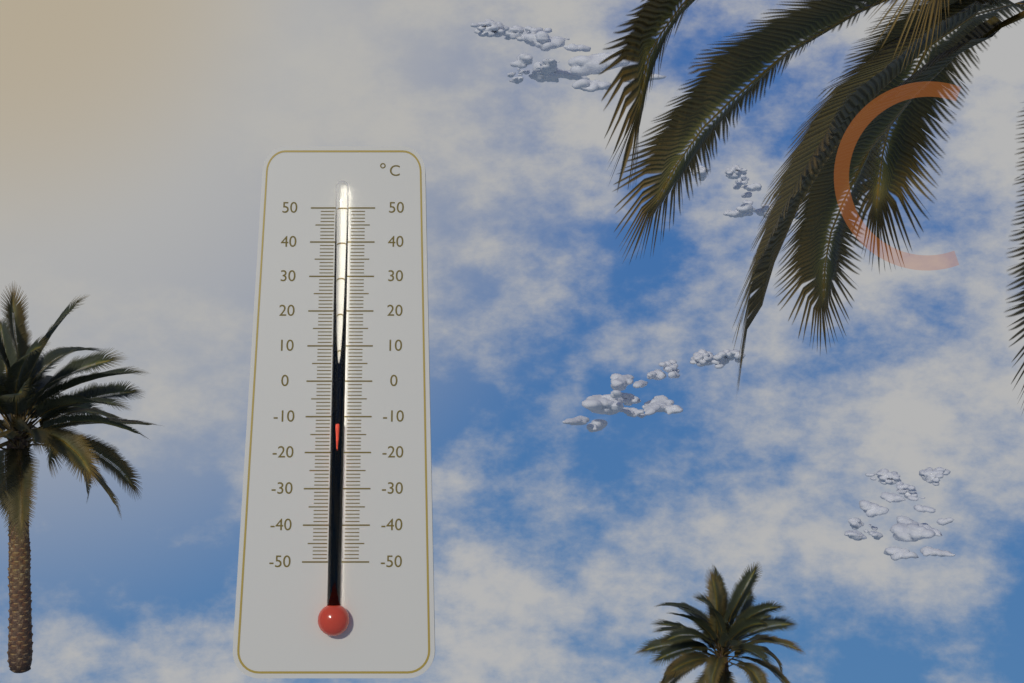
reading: -12 °C
